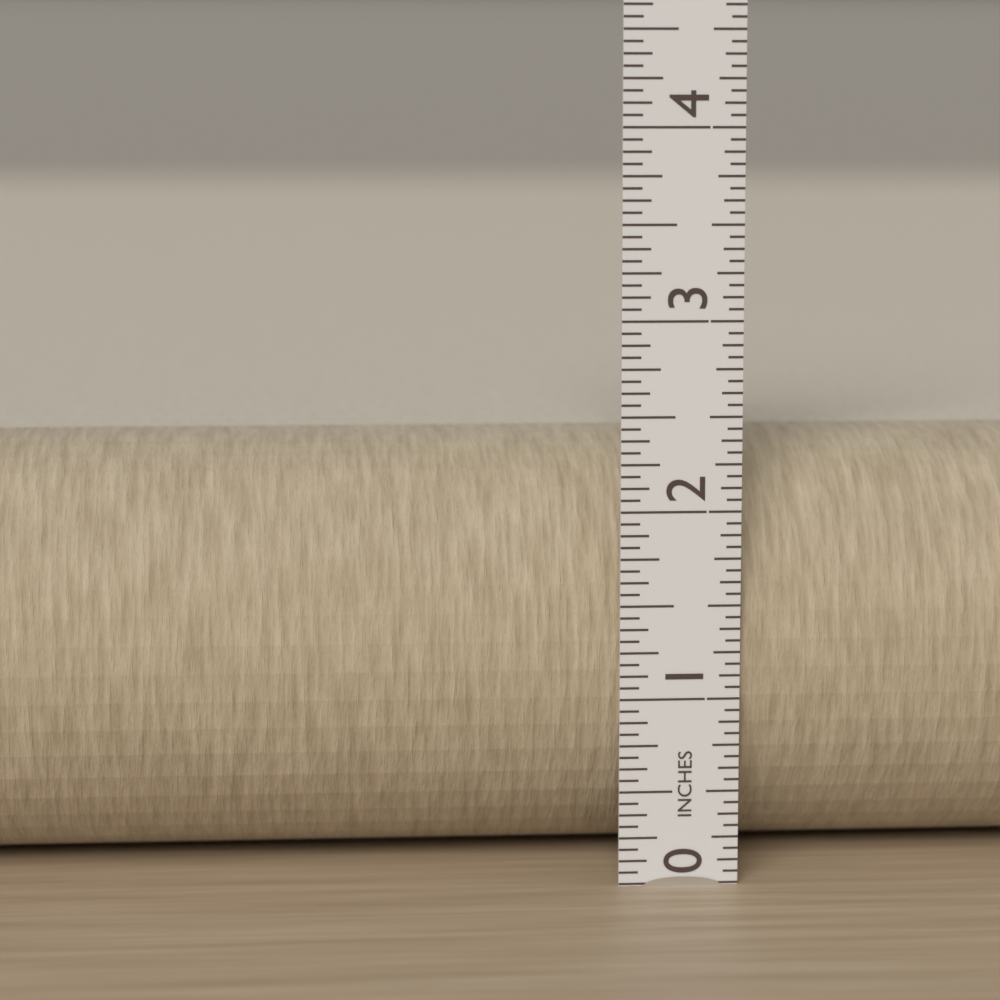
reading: 2.3125 in
